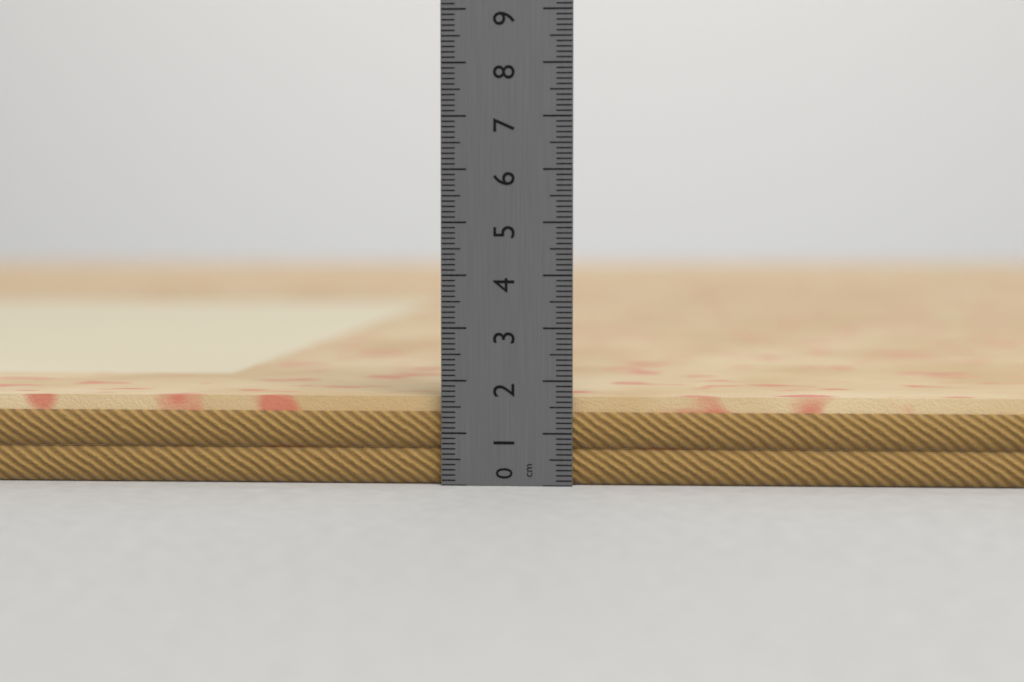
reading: 1.7 cm
